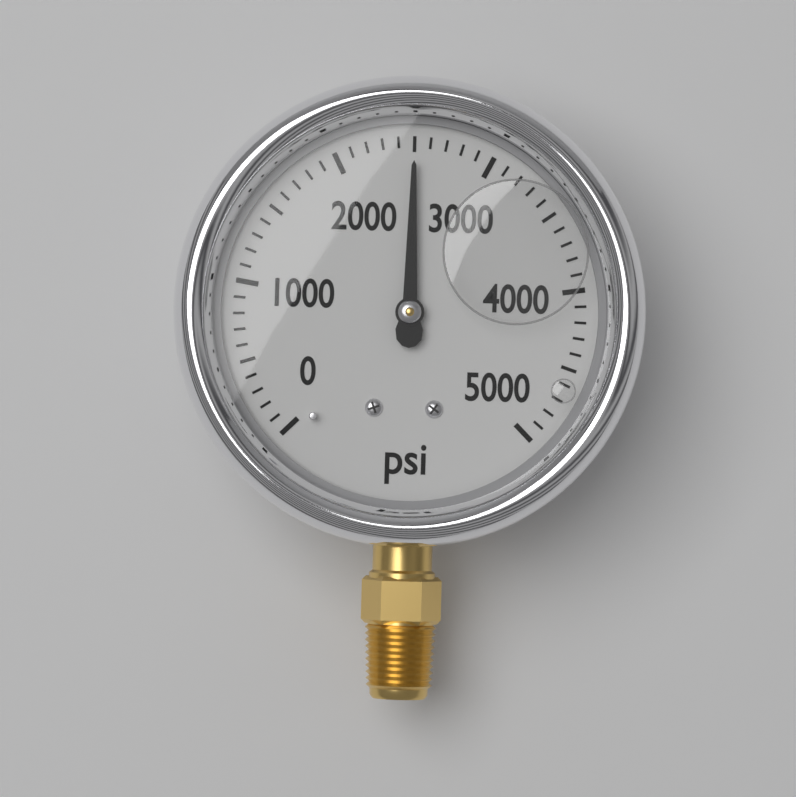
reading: 2500 psi
